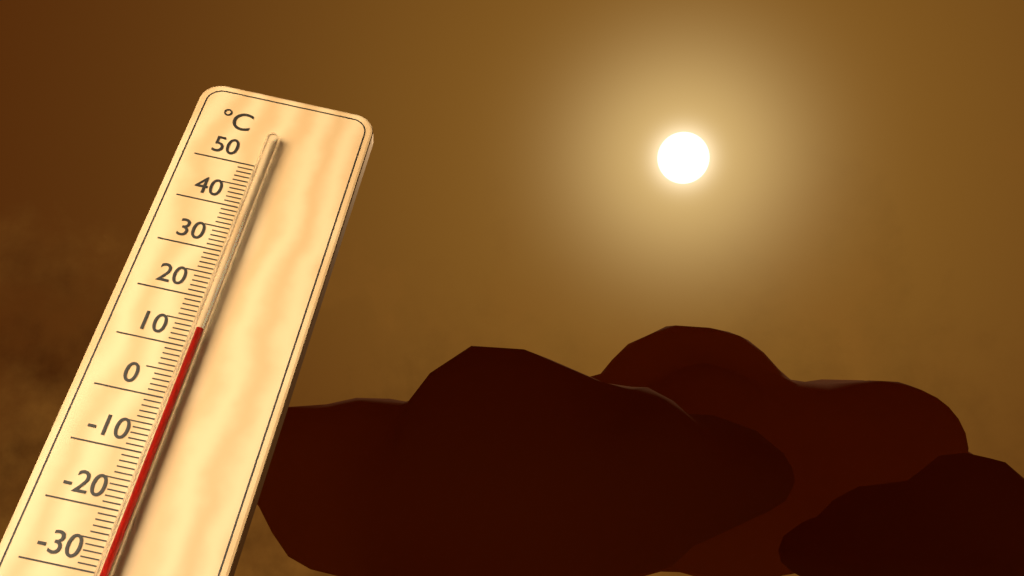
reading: 13 °C
